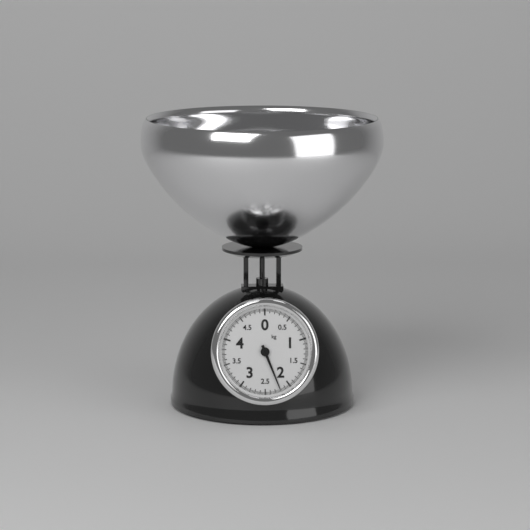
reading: 2.200 kg
